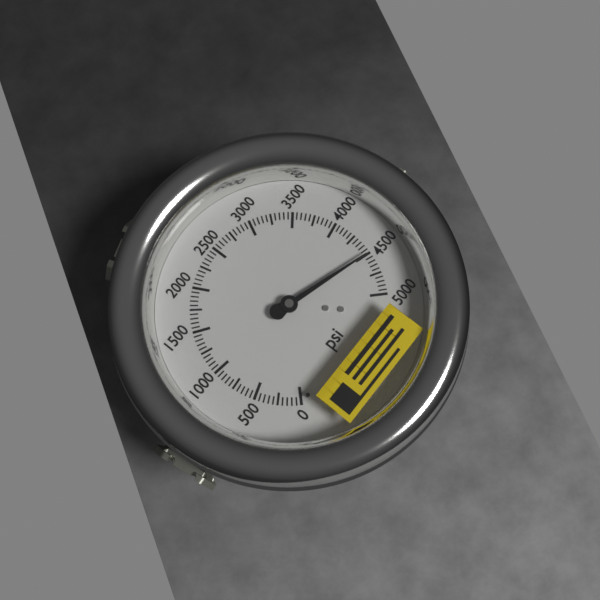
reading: 4500 psi
